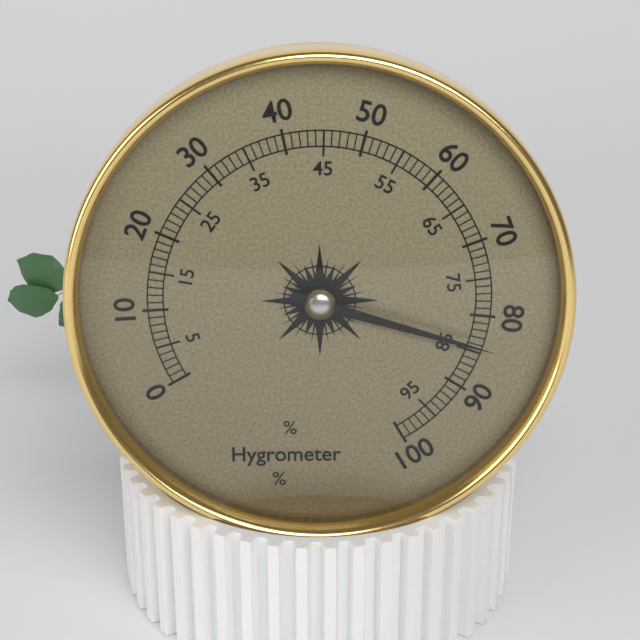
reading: 84 %
